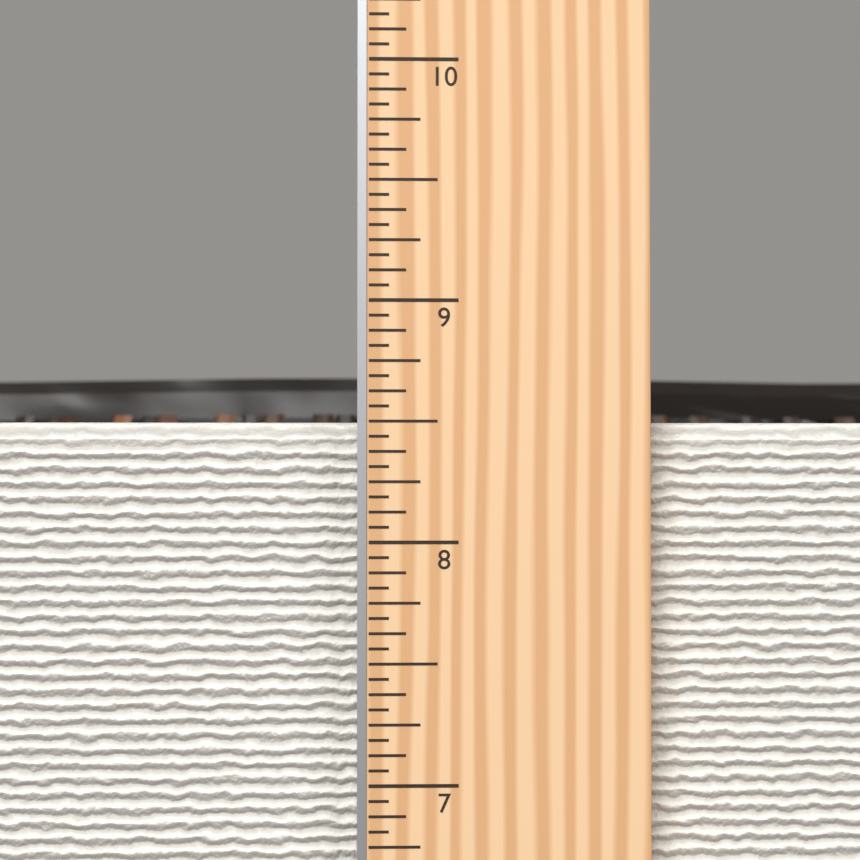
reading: 8.5000 in
